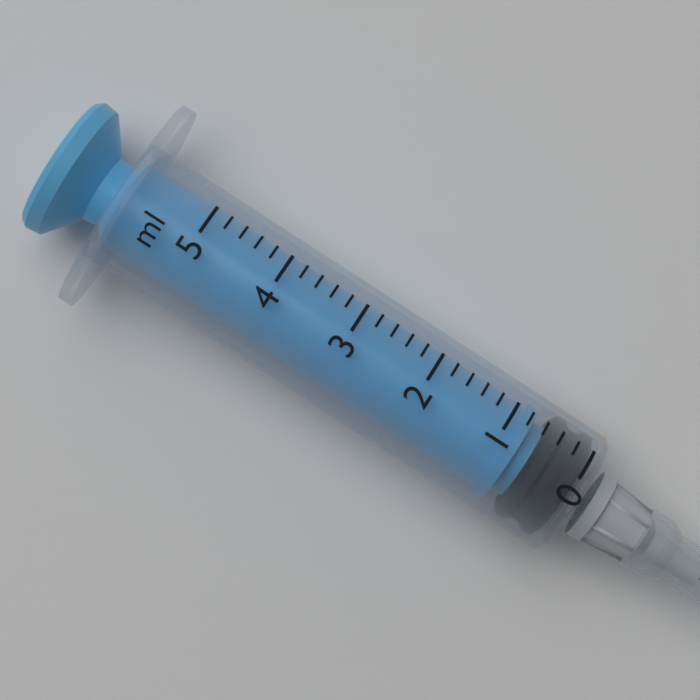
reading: 0.0 ml
